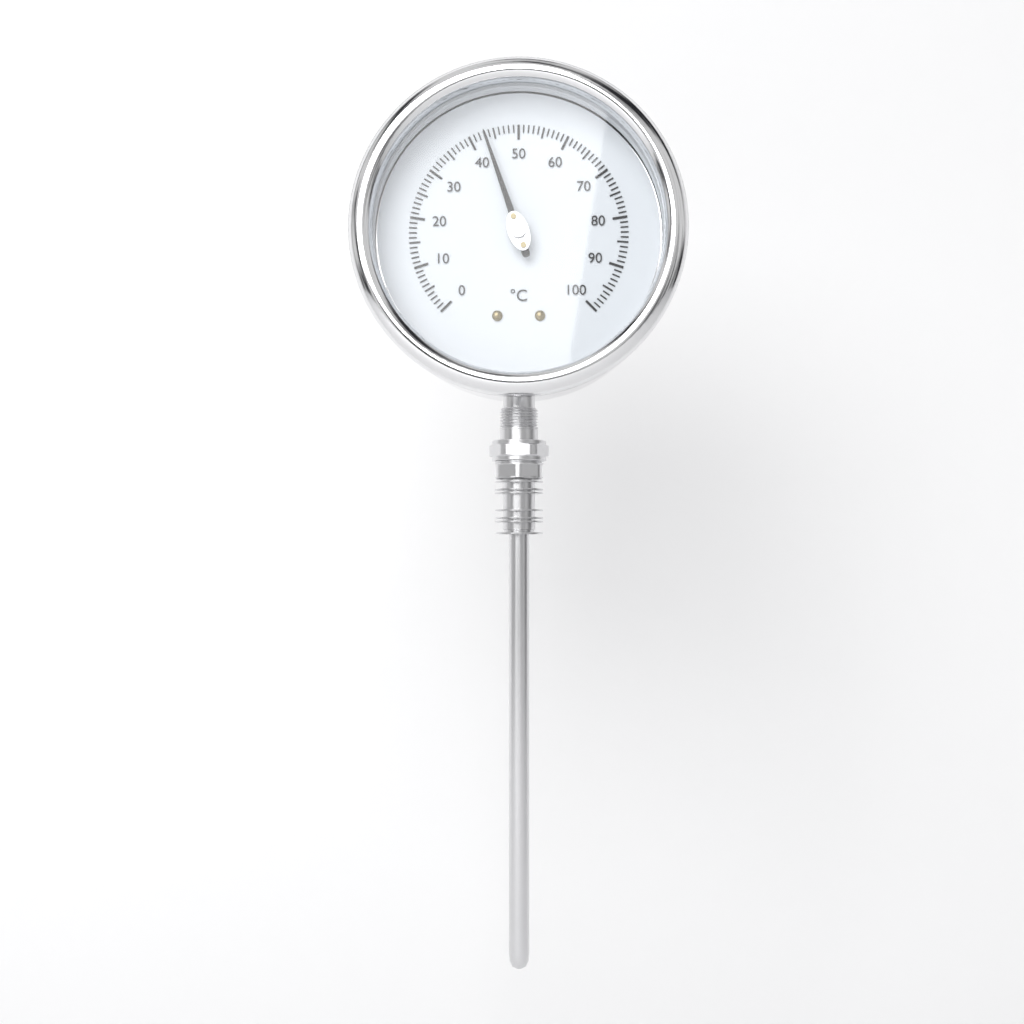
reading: 43 °C
